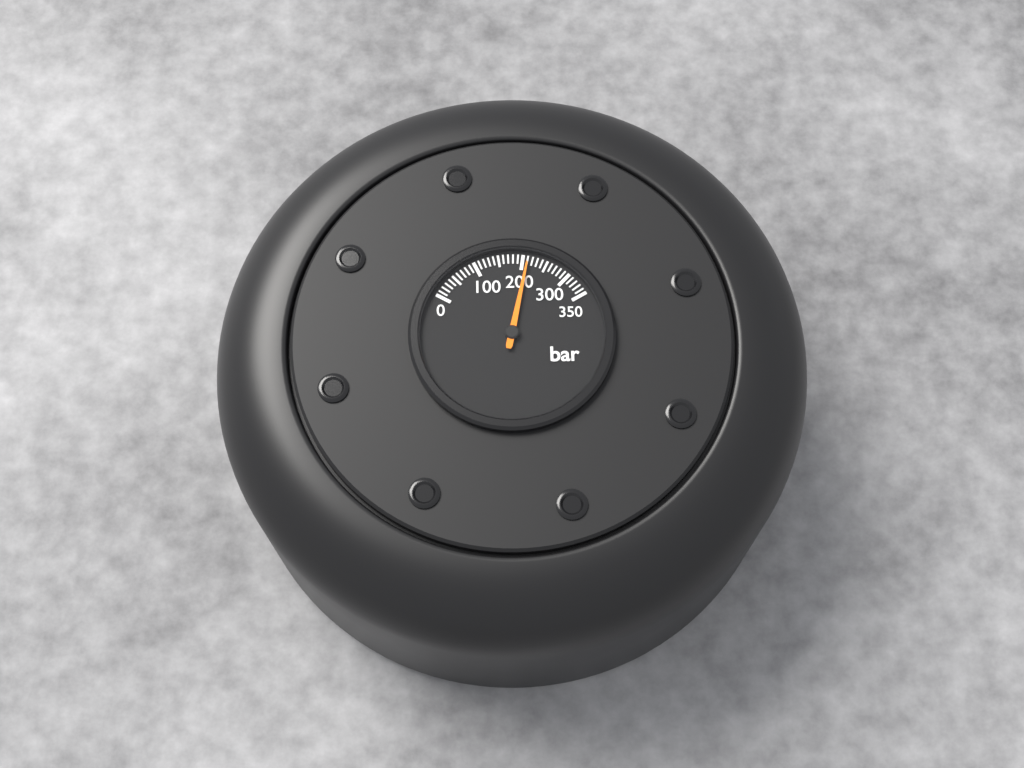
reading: 210 bar
